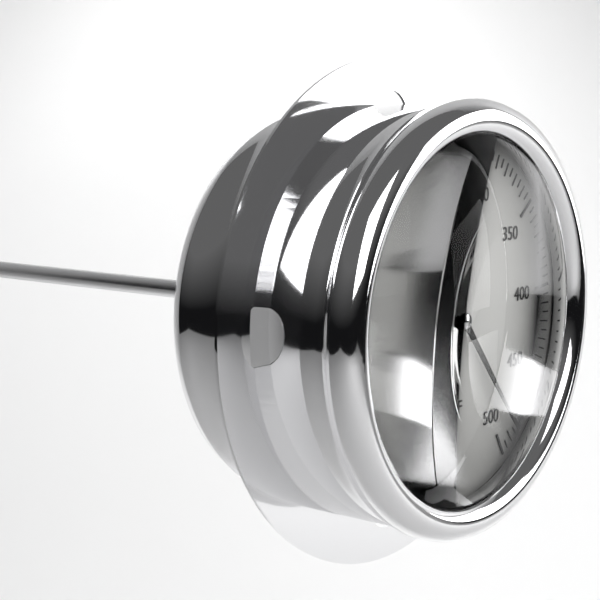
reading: 485 °F
